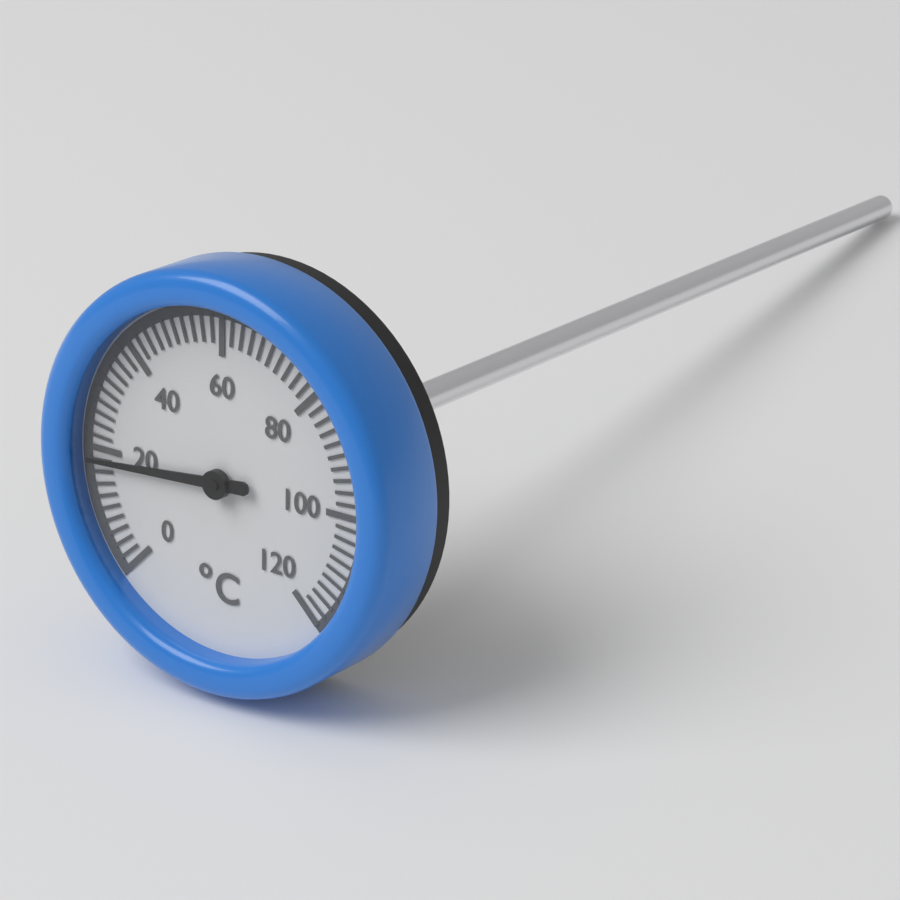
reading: 18 °C
